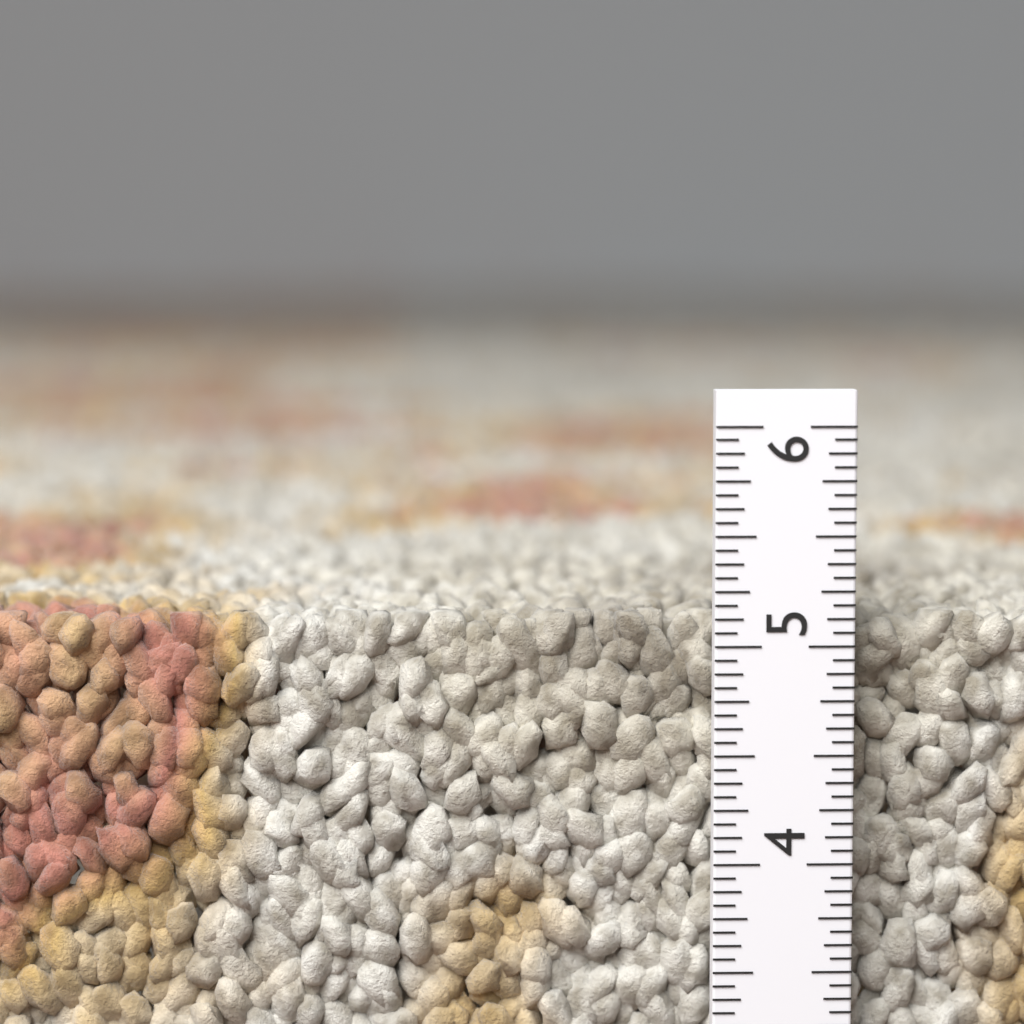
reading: 5.1250 in
